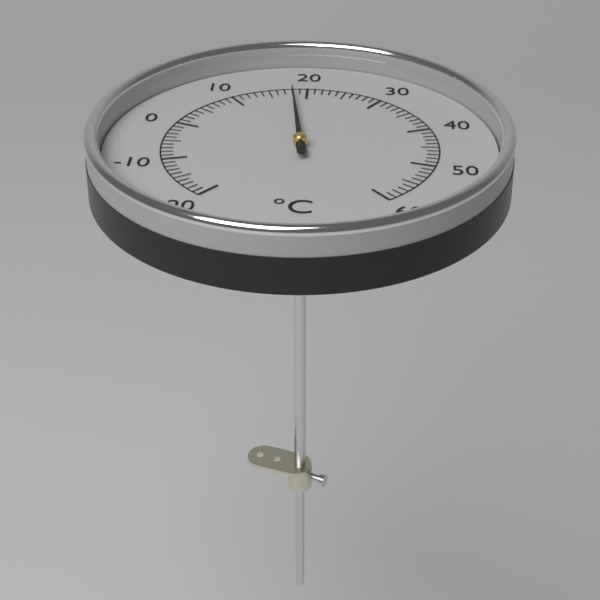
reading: 18 °C
